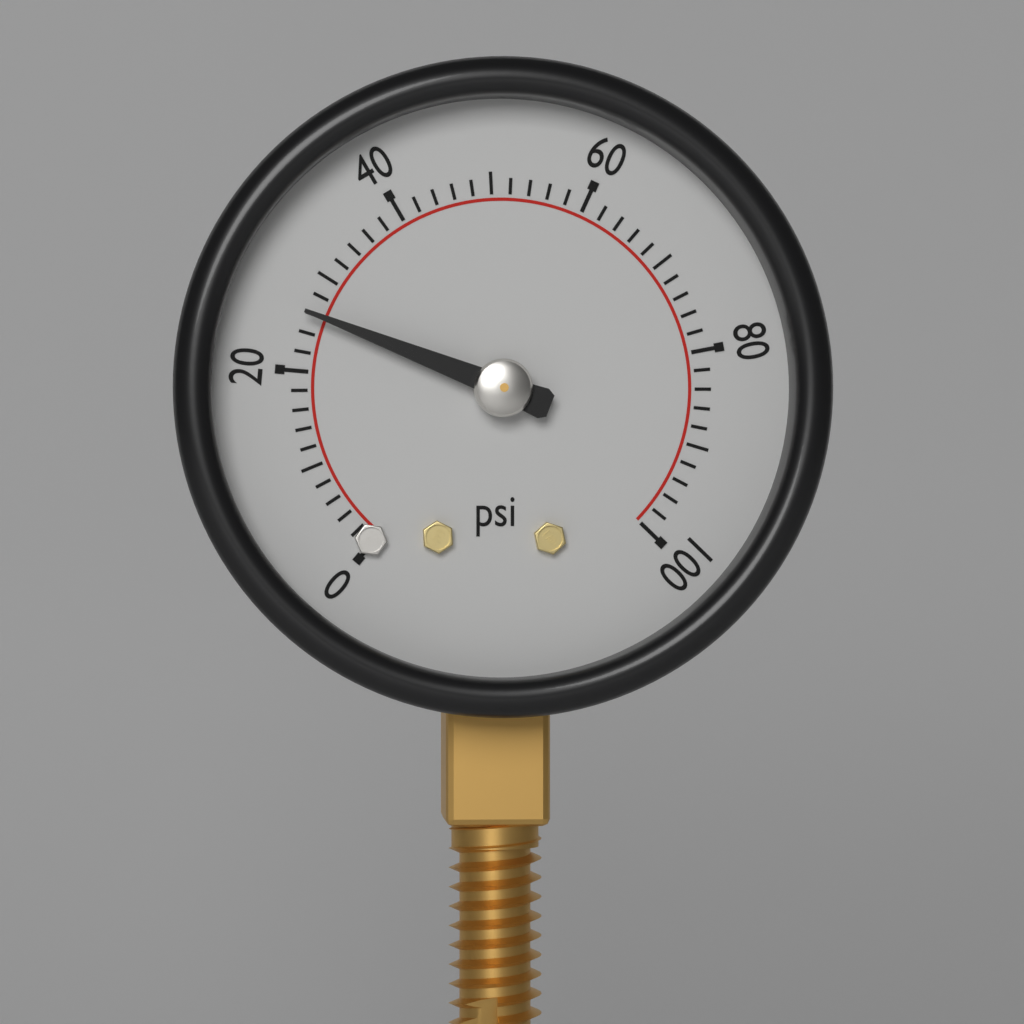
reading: 26 psi
